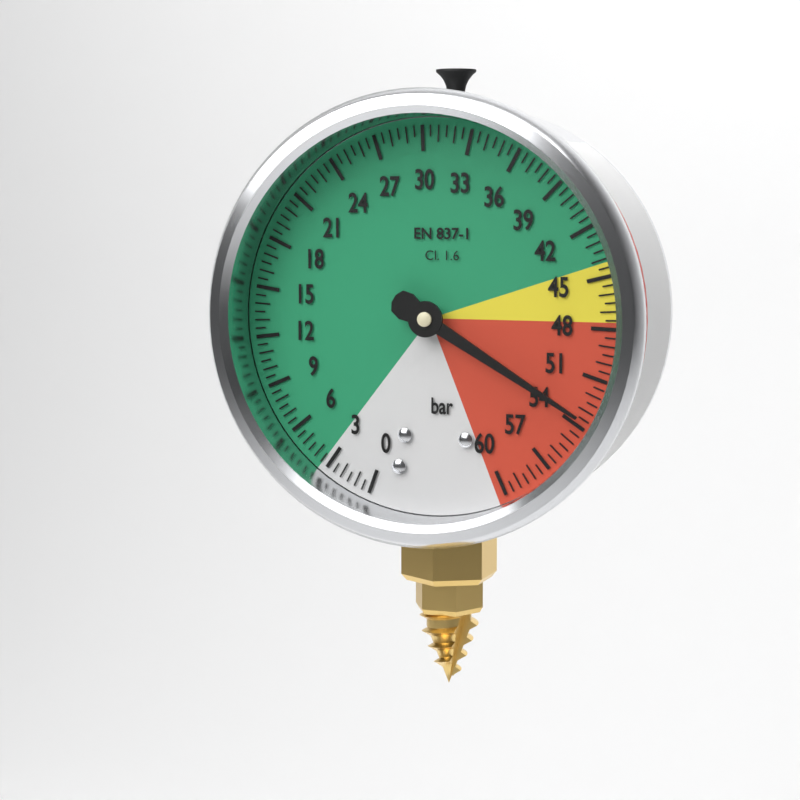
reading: 53.5 bar
